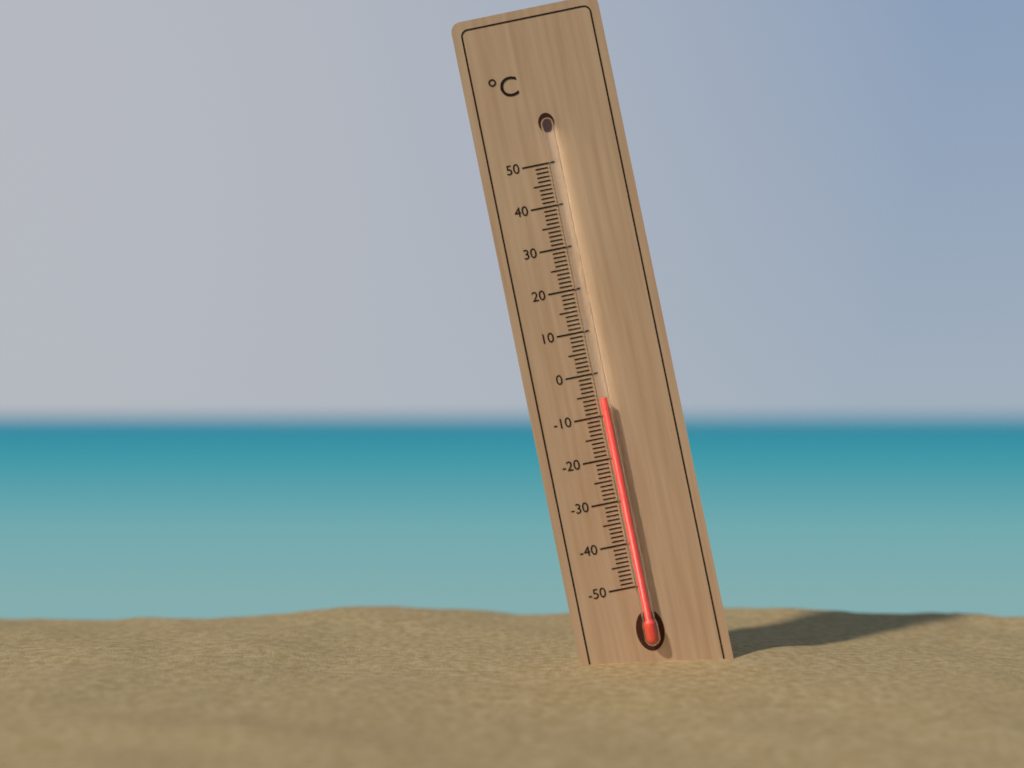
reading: -6 °C
